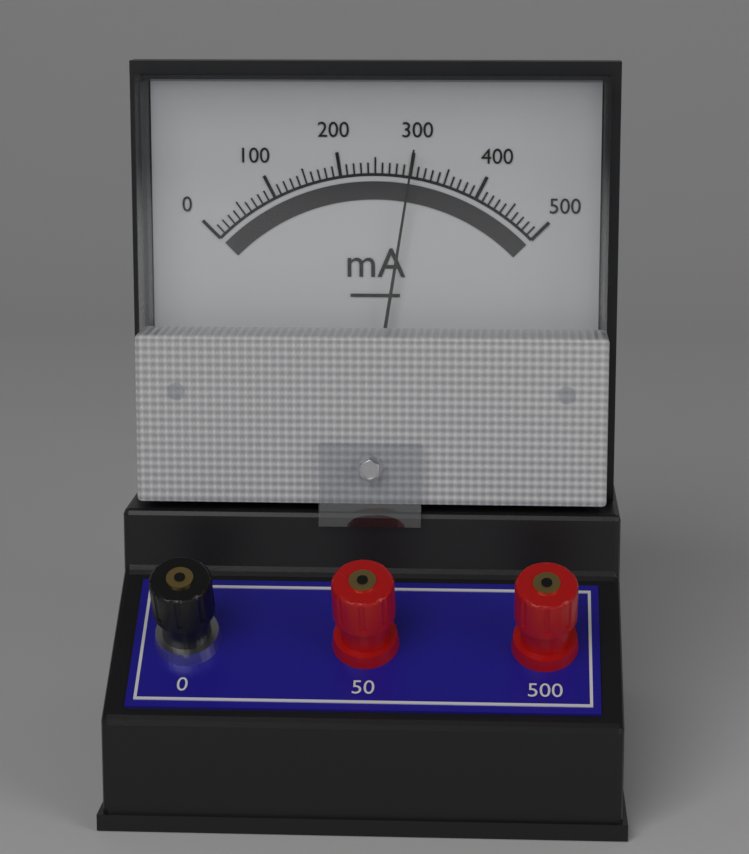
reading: 300 mA
